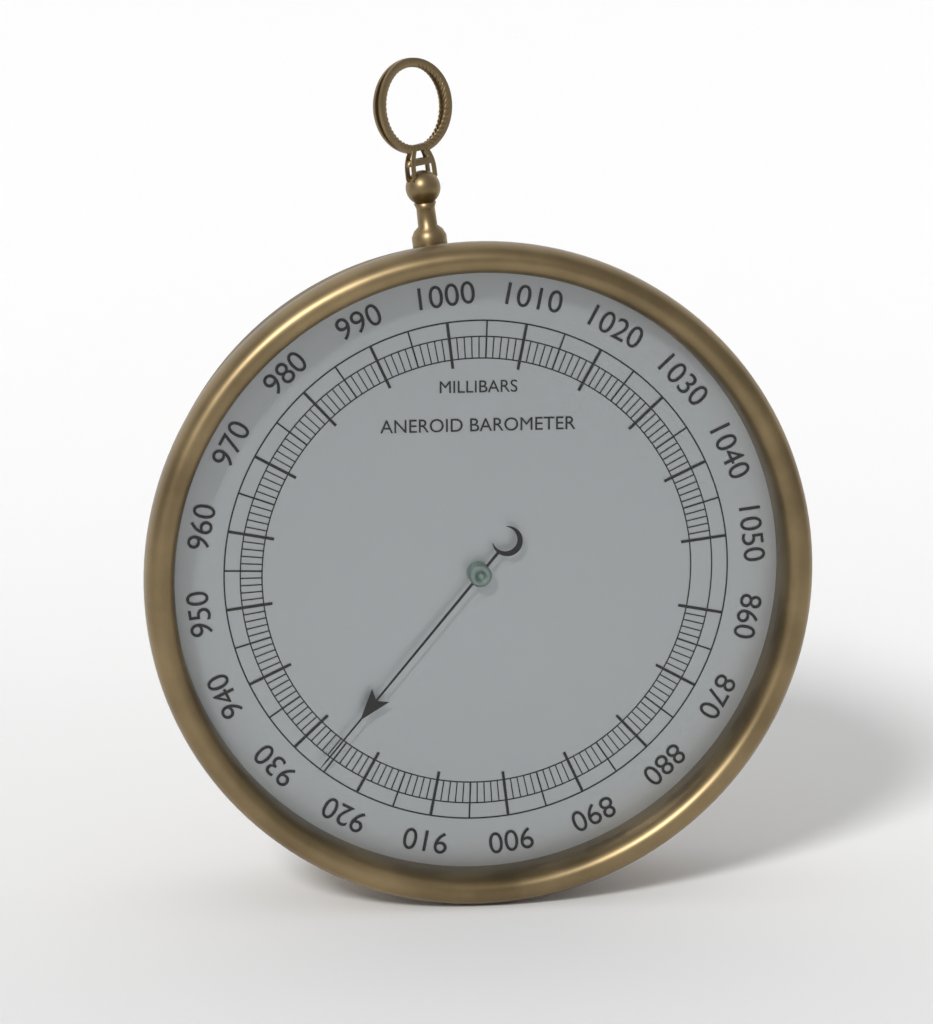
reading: 926 mbar
